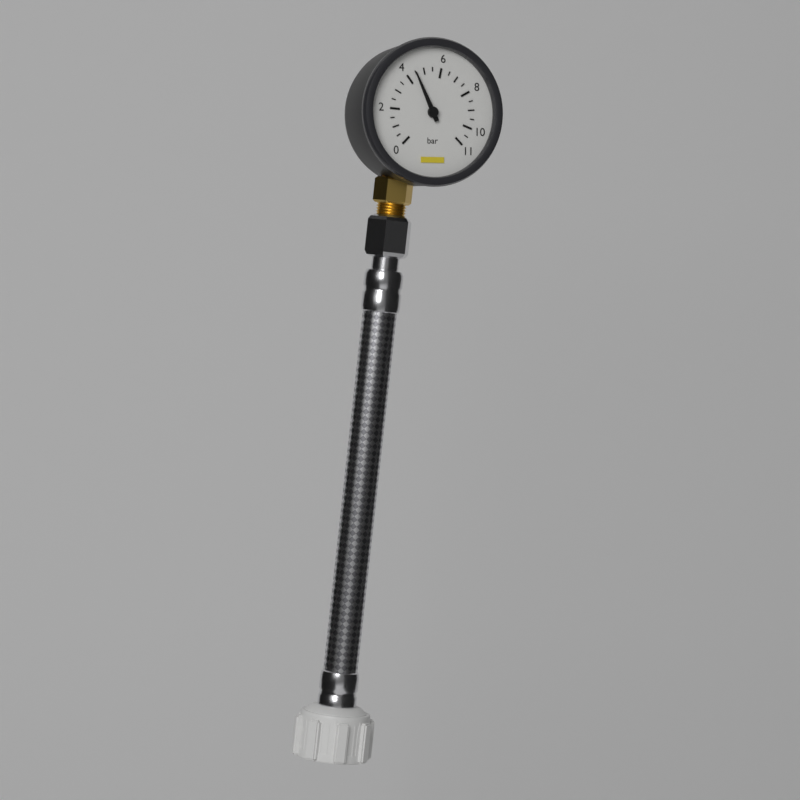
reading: 4.5 bar
